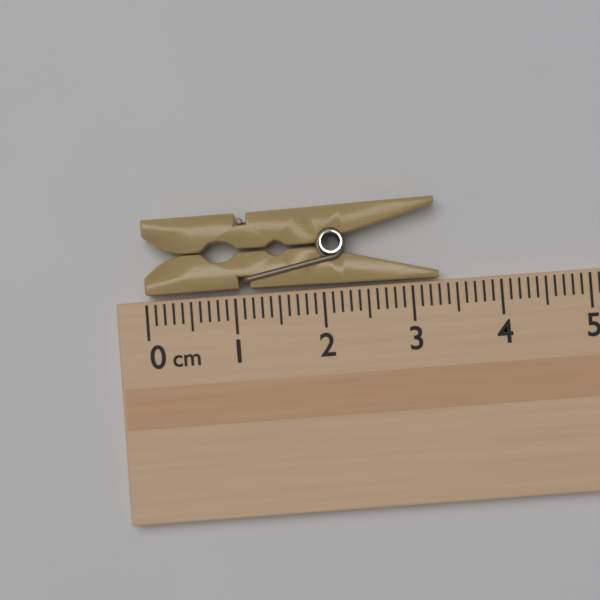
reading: 3.3 cm
